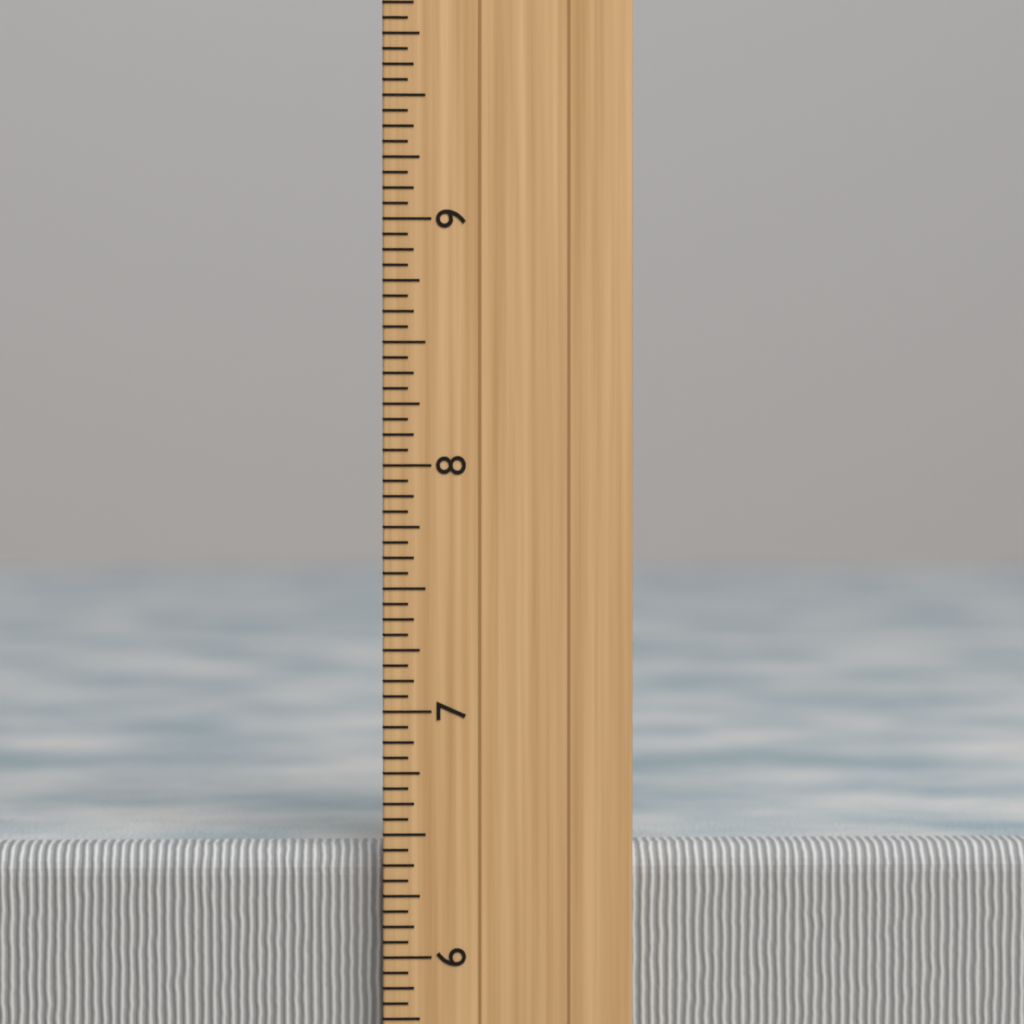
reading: 6.4375 inch
